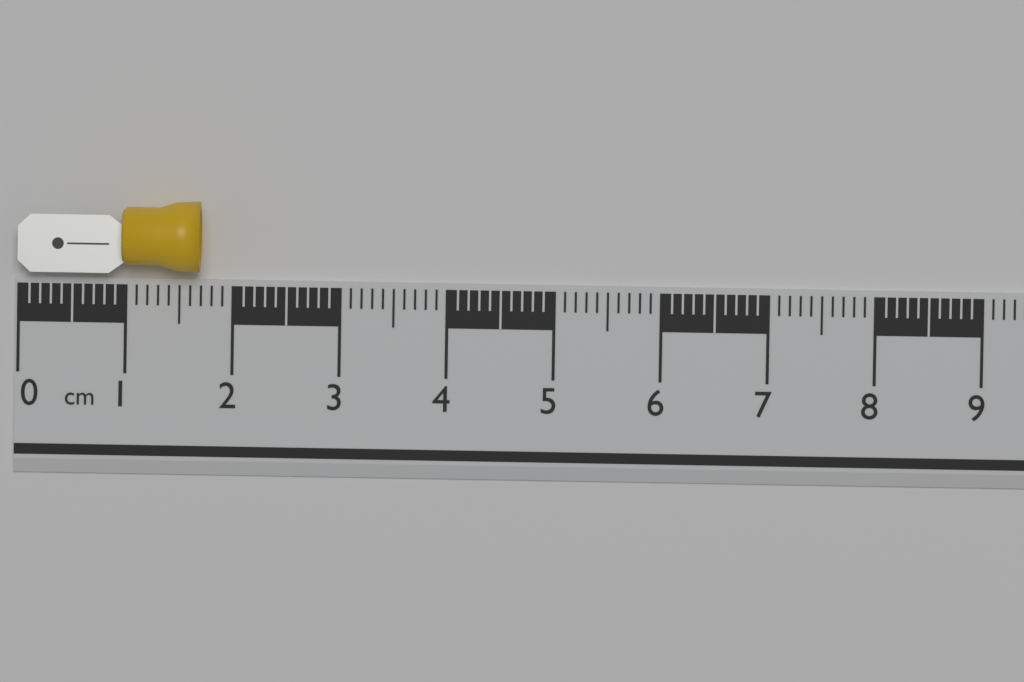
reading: 1.7 cm
